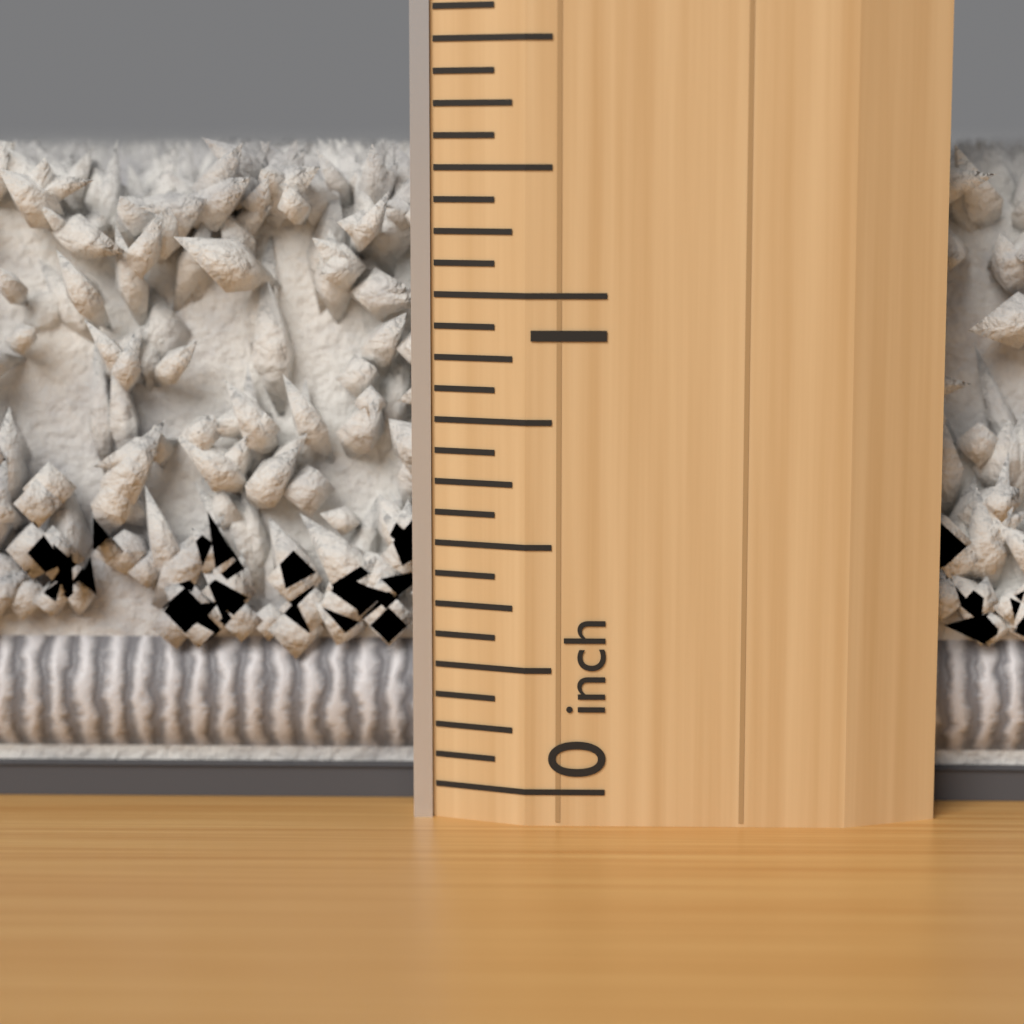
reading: 1.3125 inch
